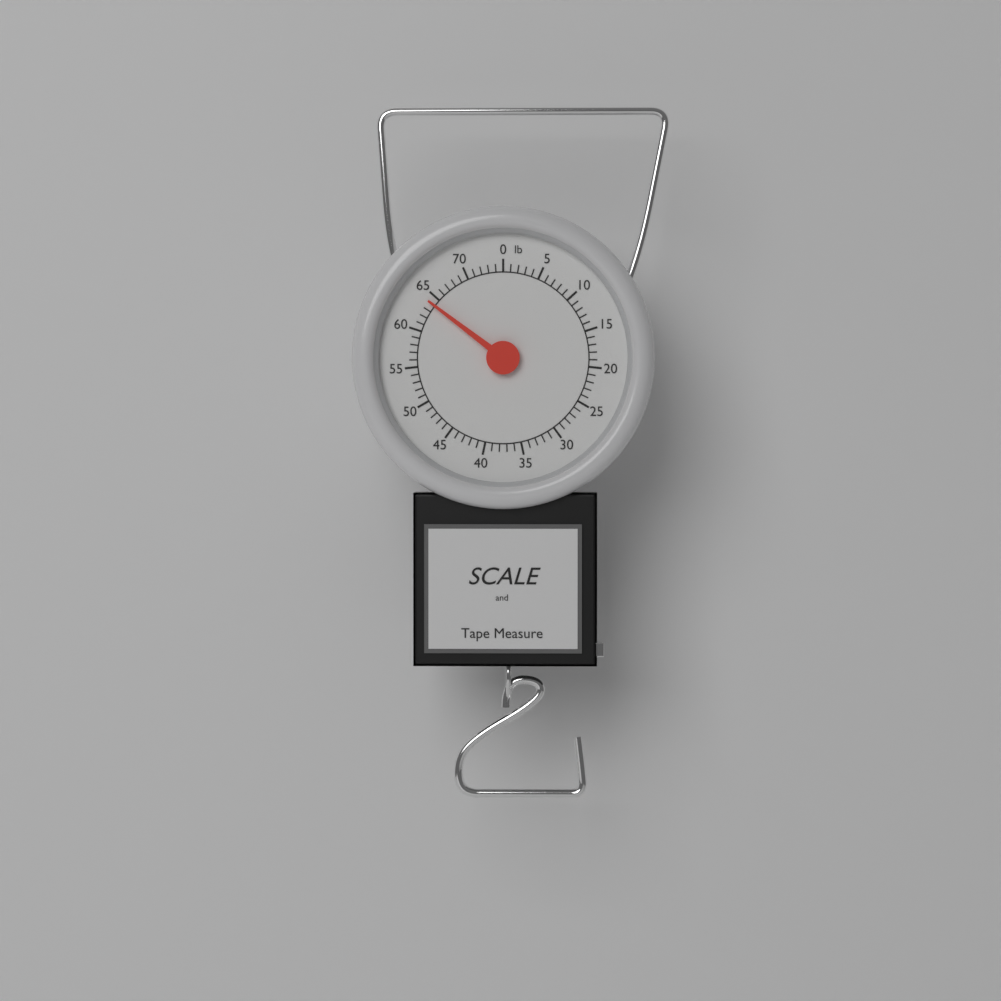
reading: 64 lb
